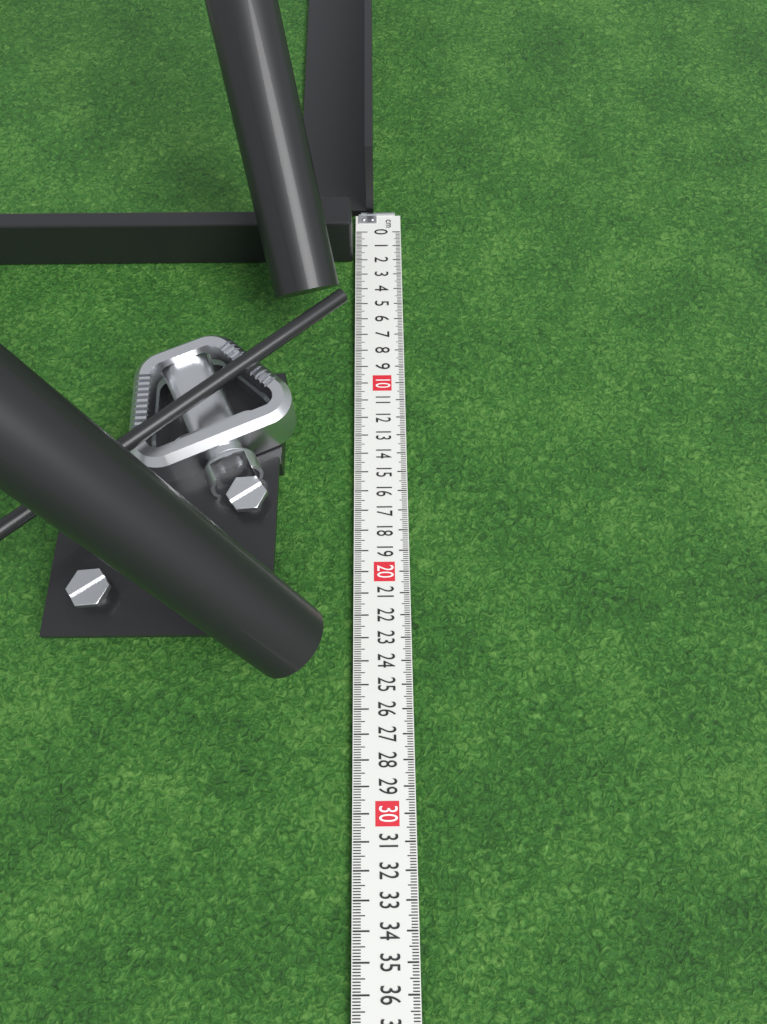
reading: 1.9 cm
